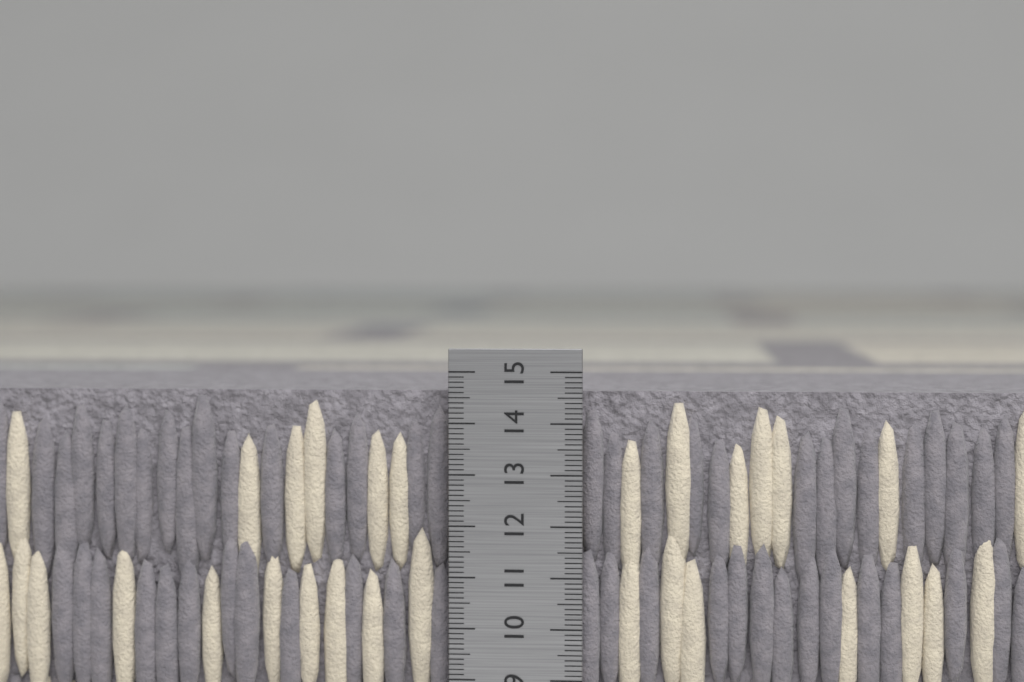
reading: 14.6 cm
